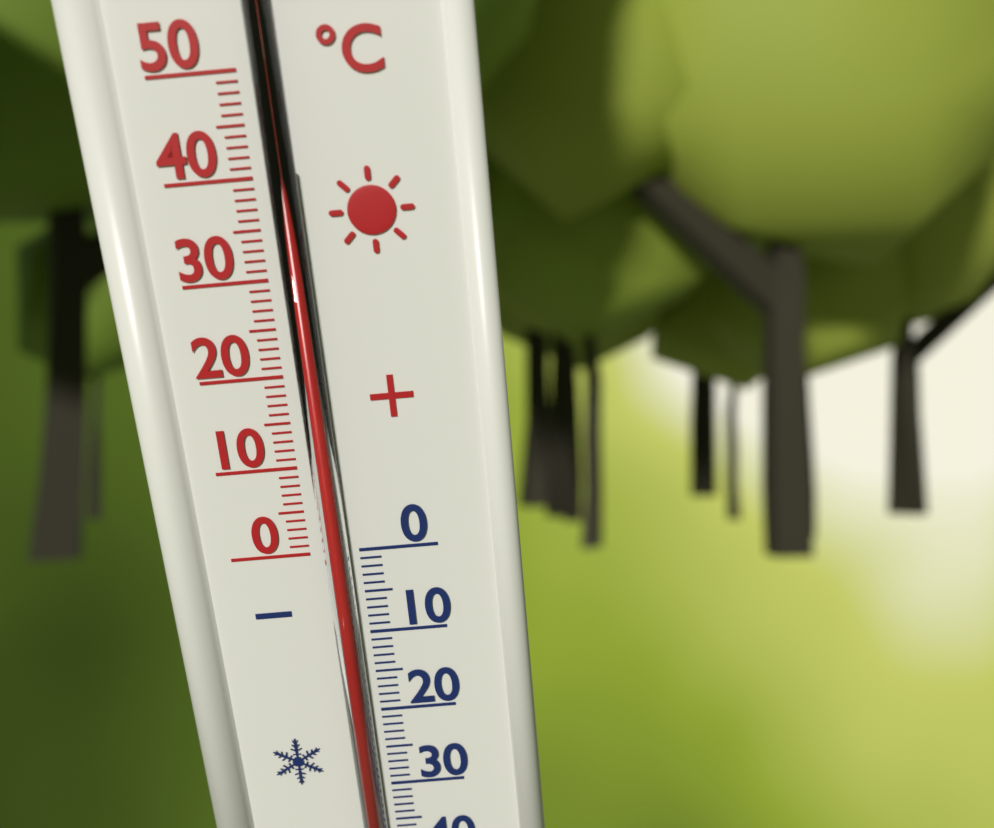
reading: 41 °C
